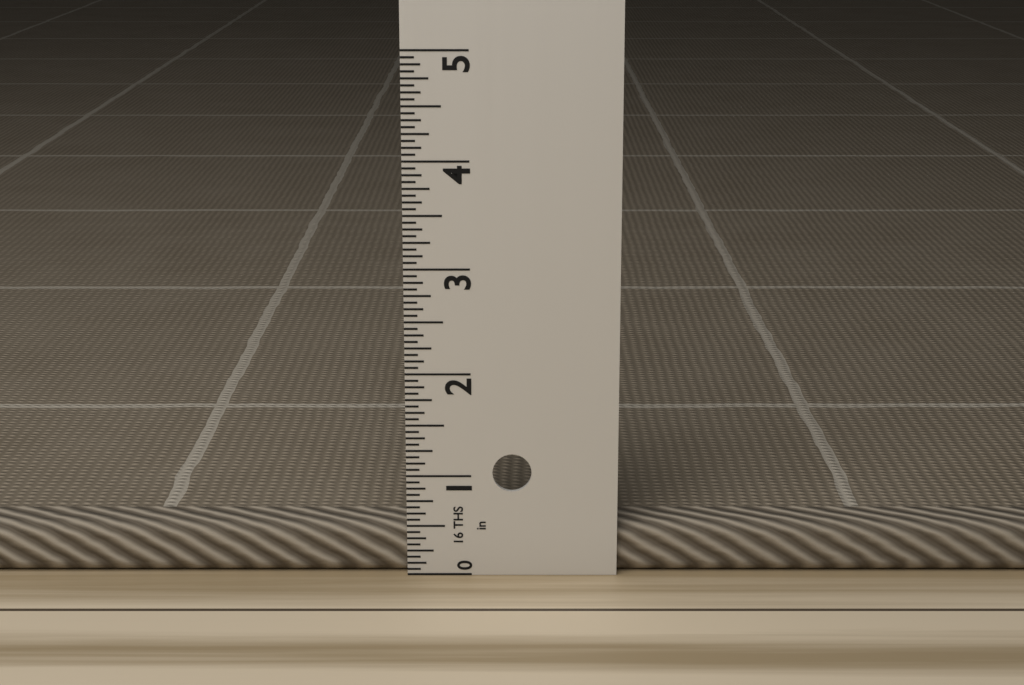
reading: 0.5000 in
